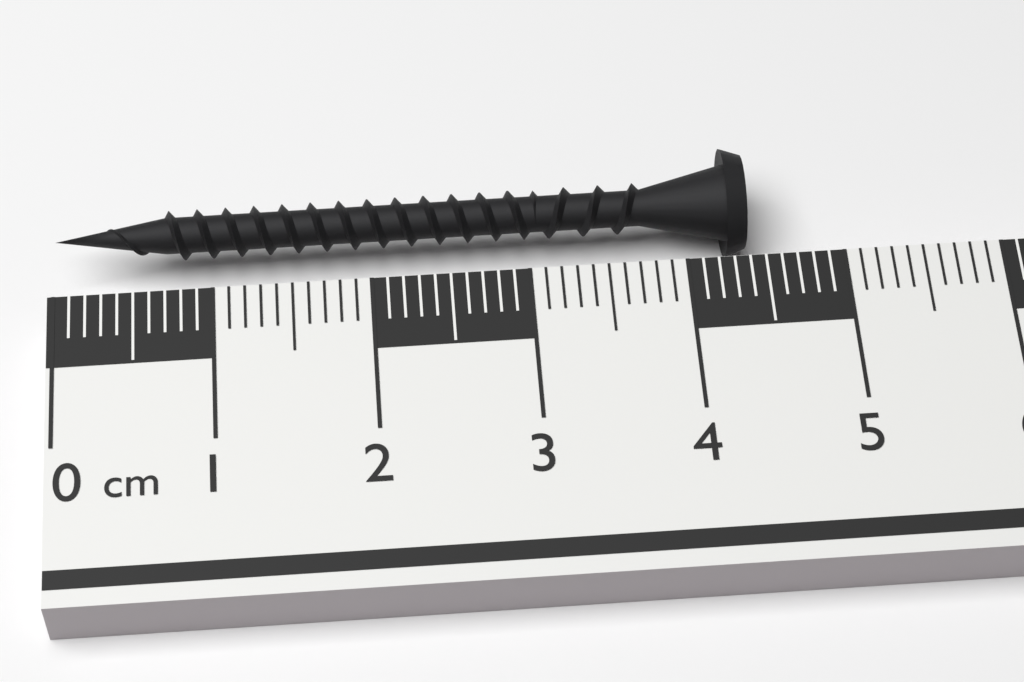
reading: 4.4 cm
